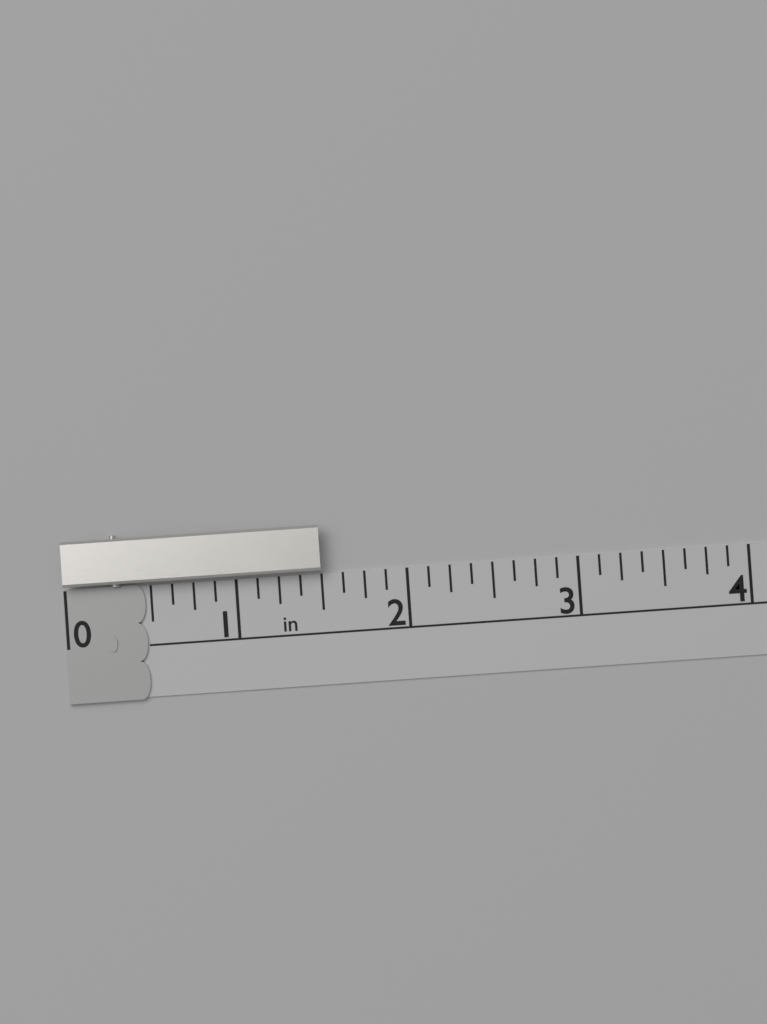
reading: 1.500 in
